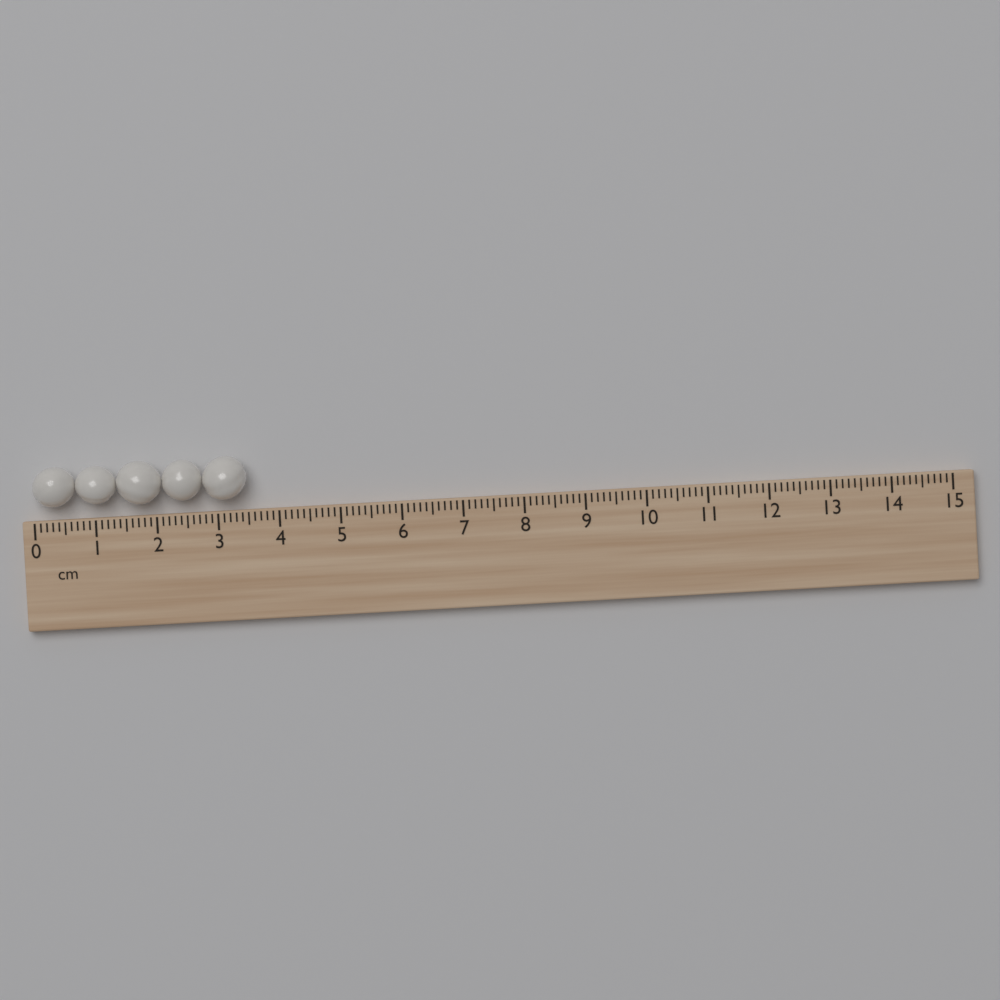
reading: 3.5 cm
